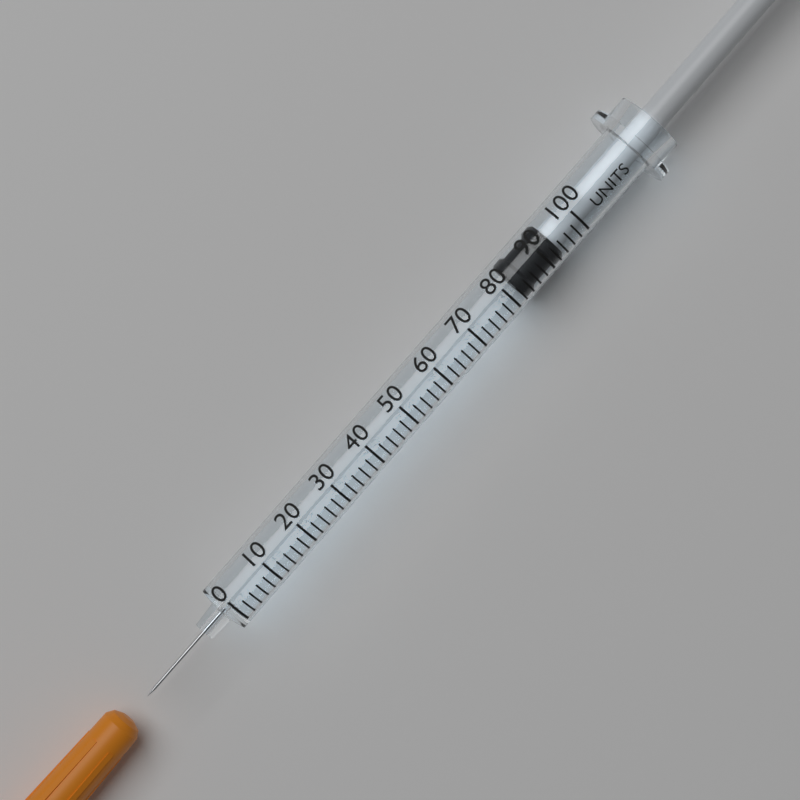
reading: 82 units
